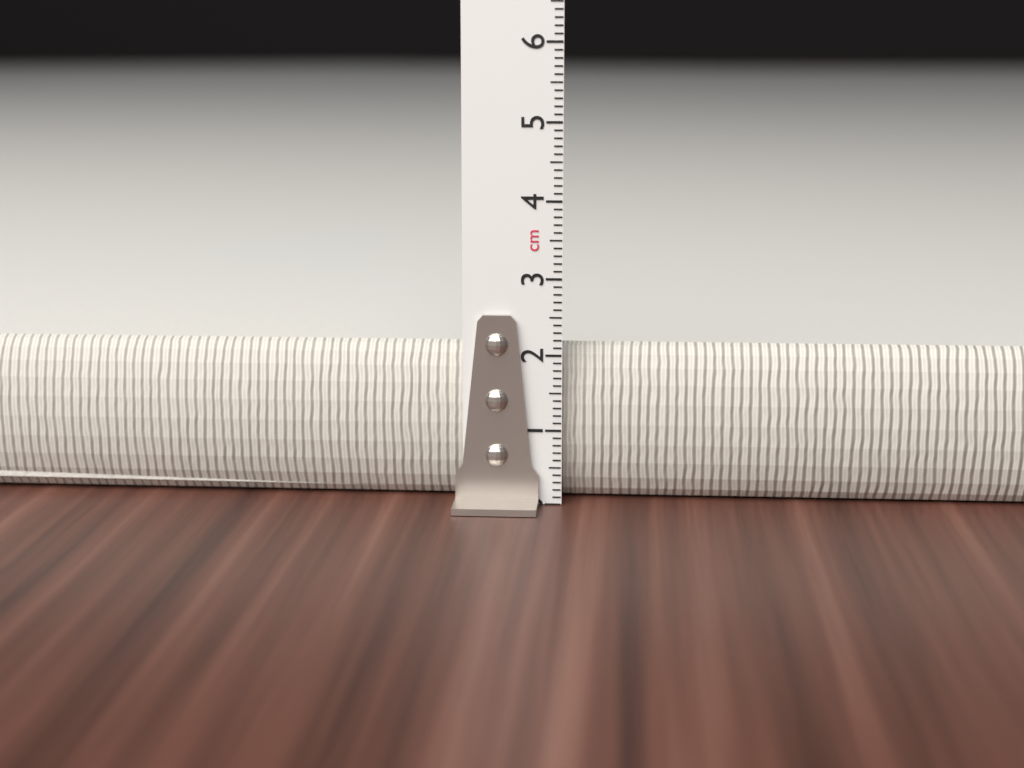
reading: 2.1 cm
